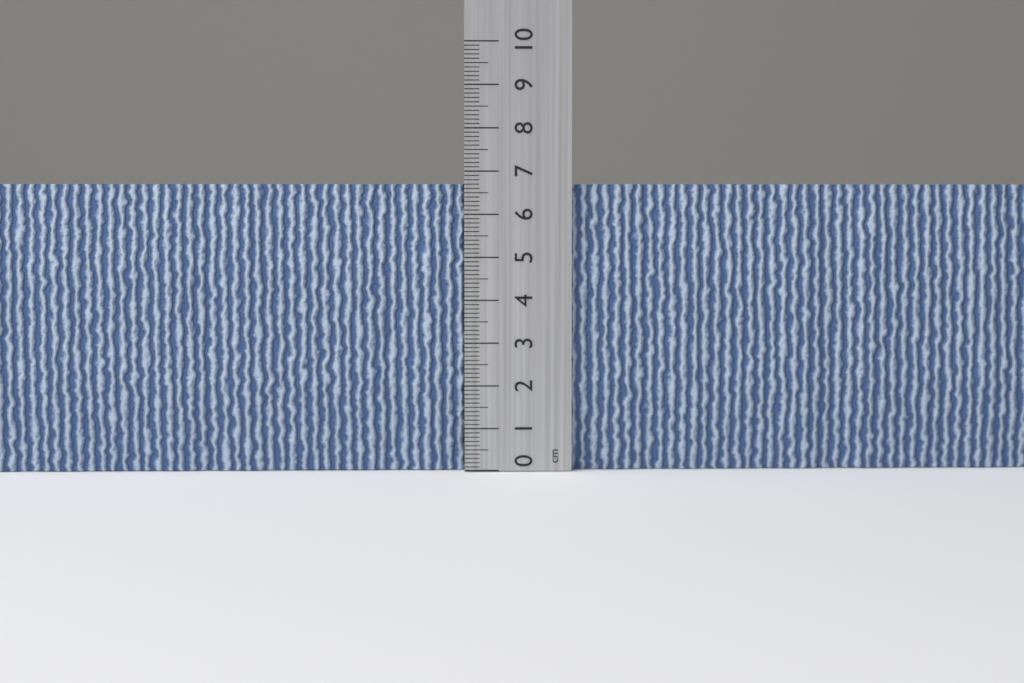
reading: 6.7 cm
